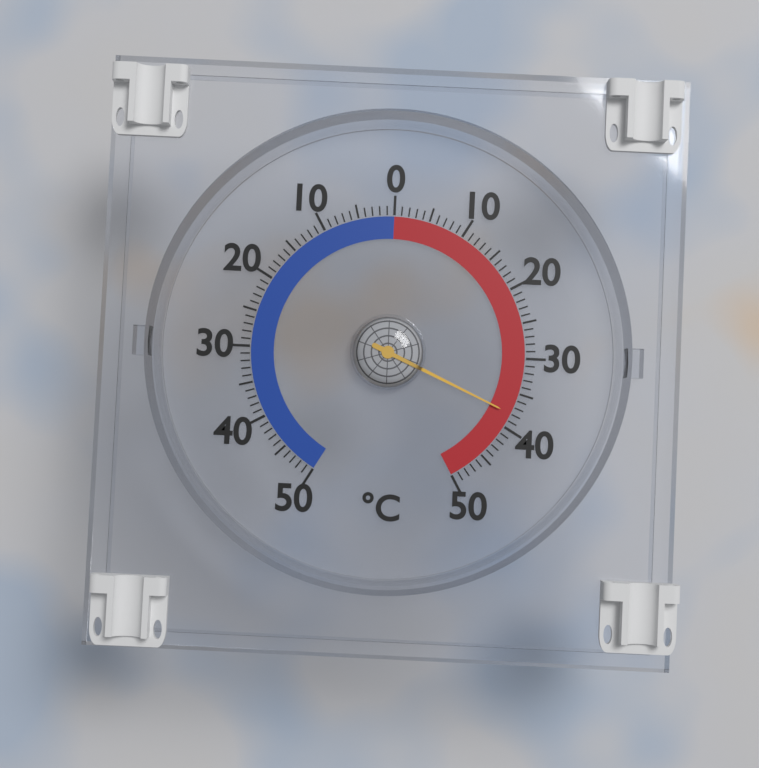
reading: 38 °C
